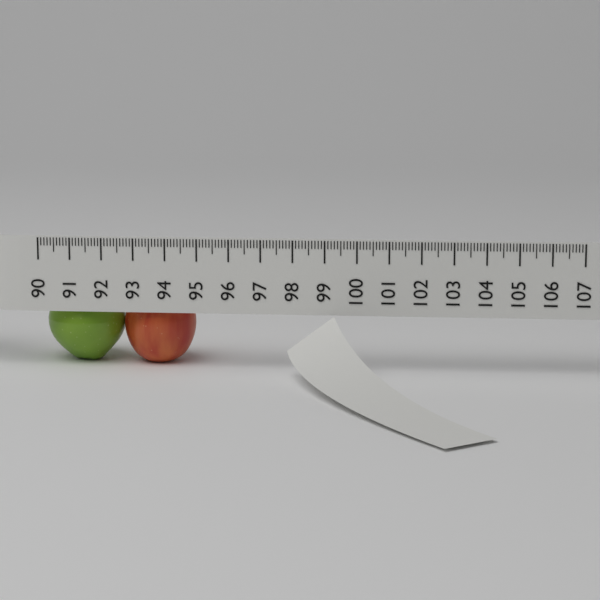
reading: 94.8 (no unit)
